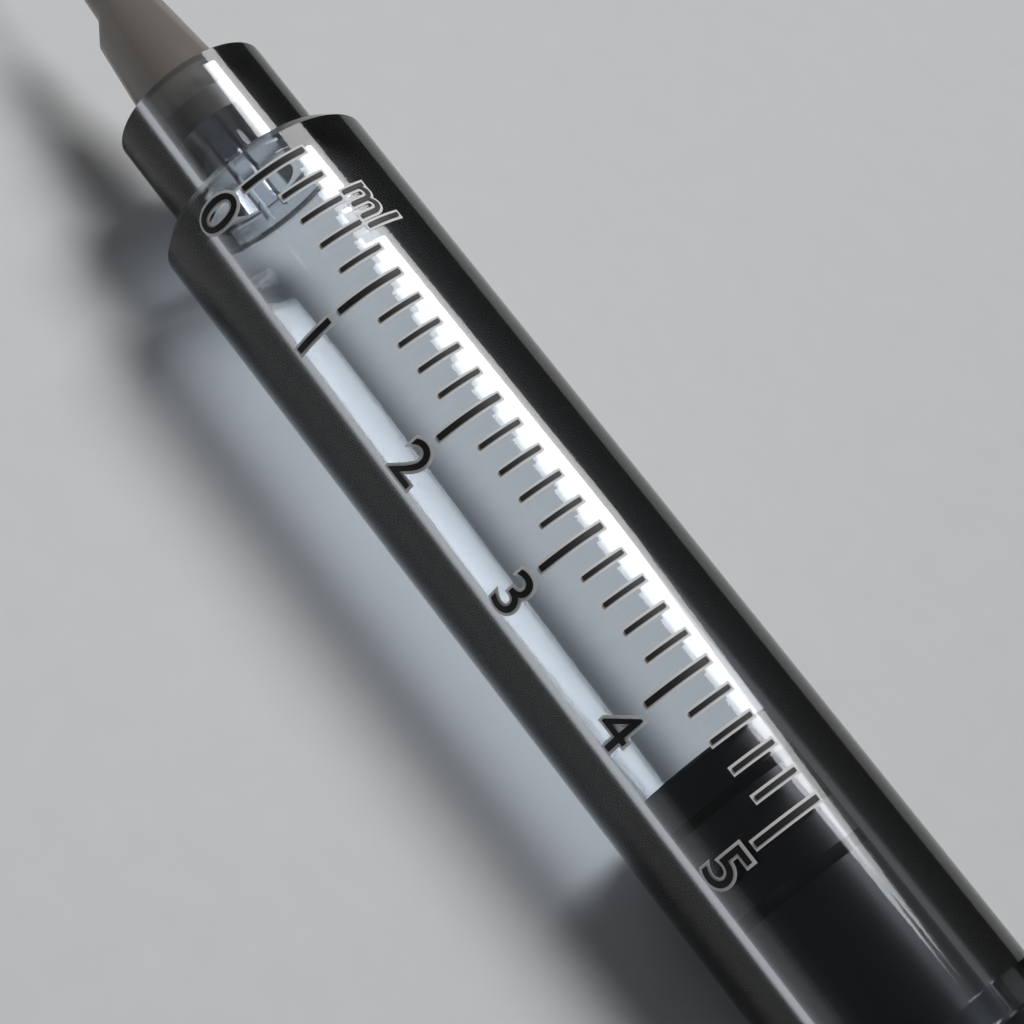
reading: 4.4 ml
